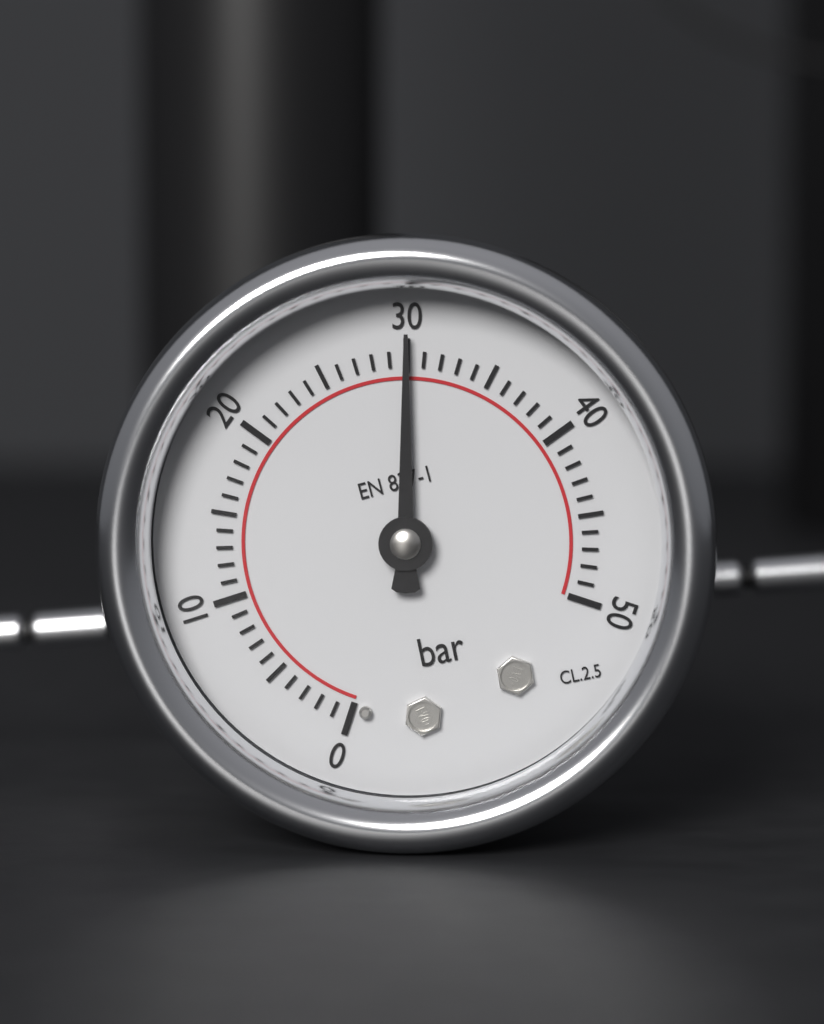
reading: 30 bar
